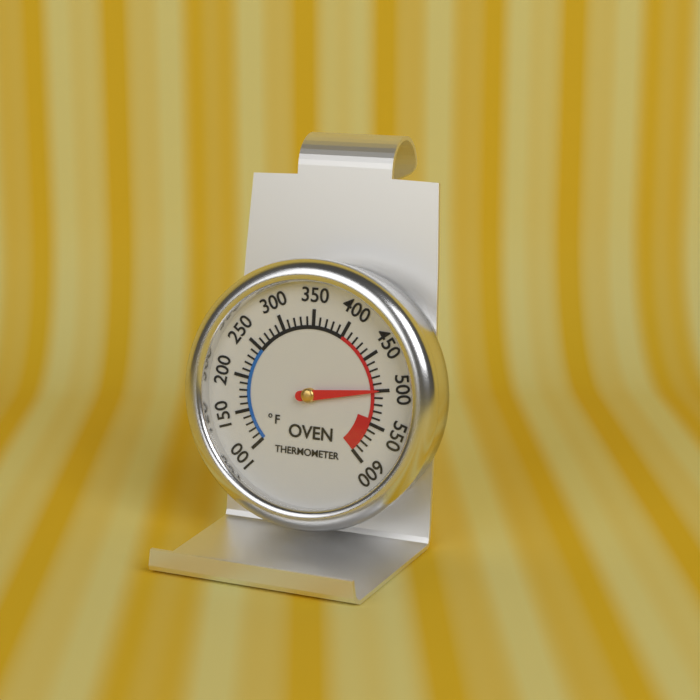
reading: 500 °F
